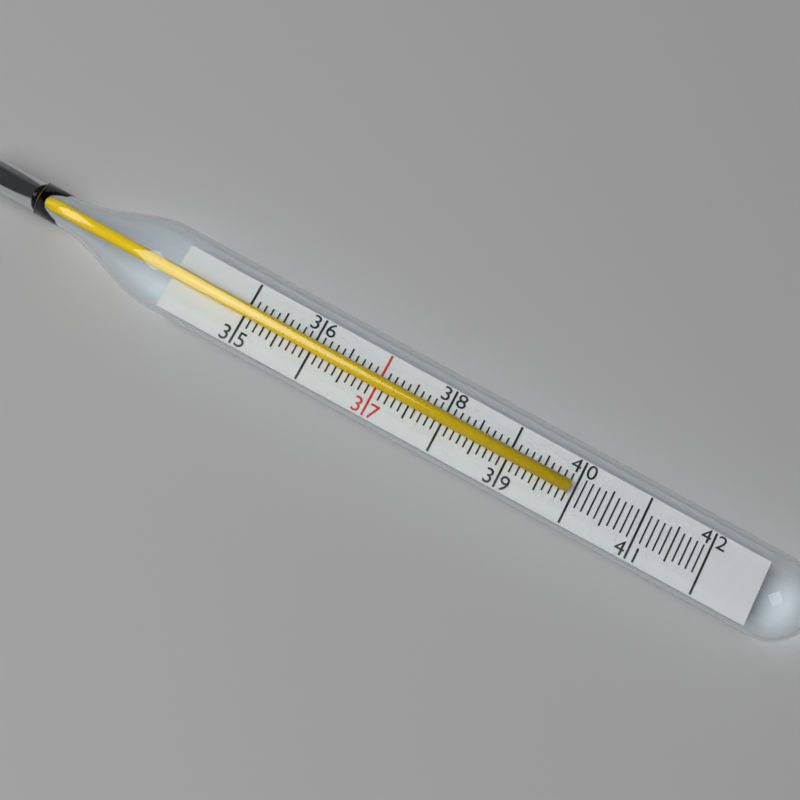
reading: 39.9 (no unit)
